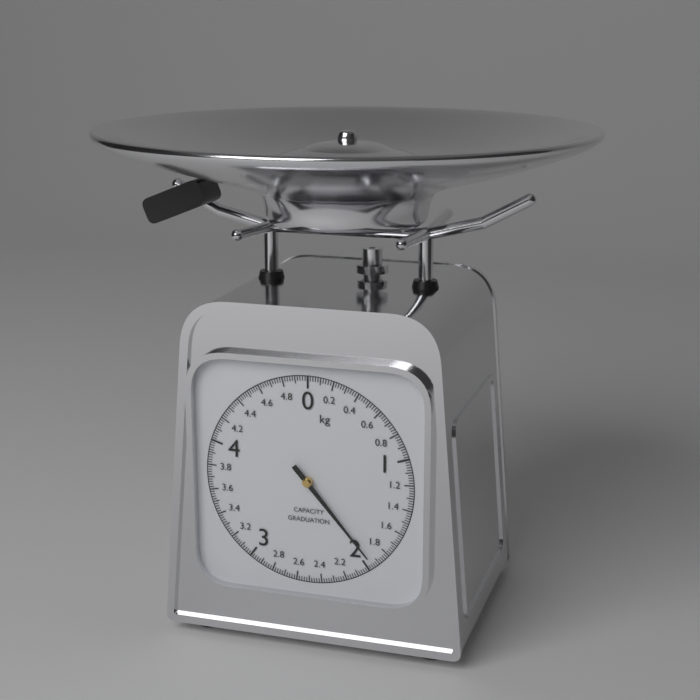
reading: 1.94 kg
